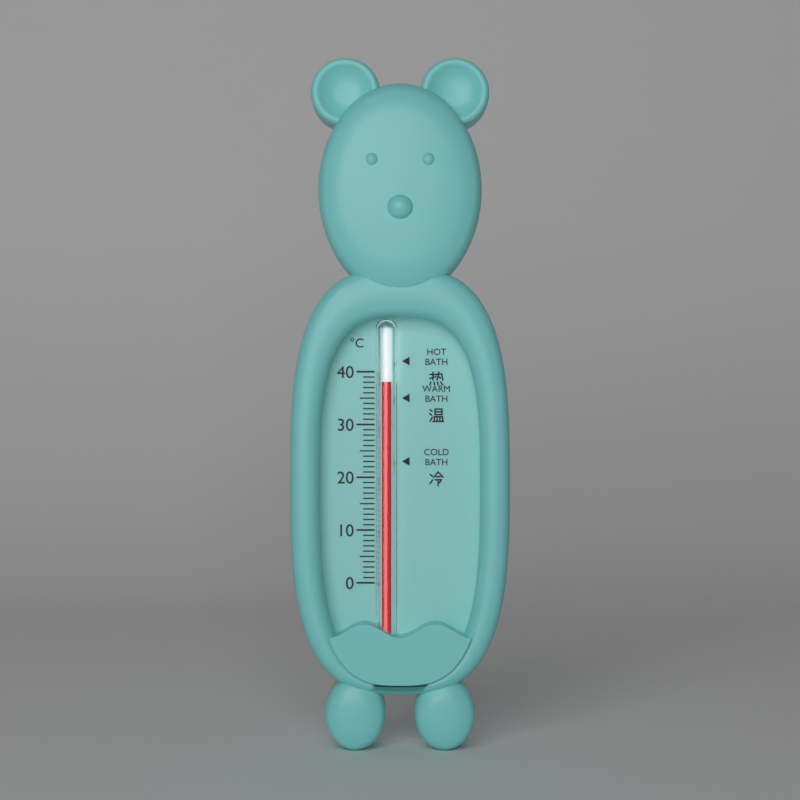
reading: 38 °C
